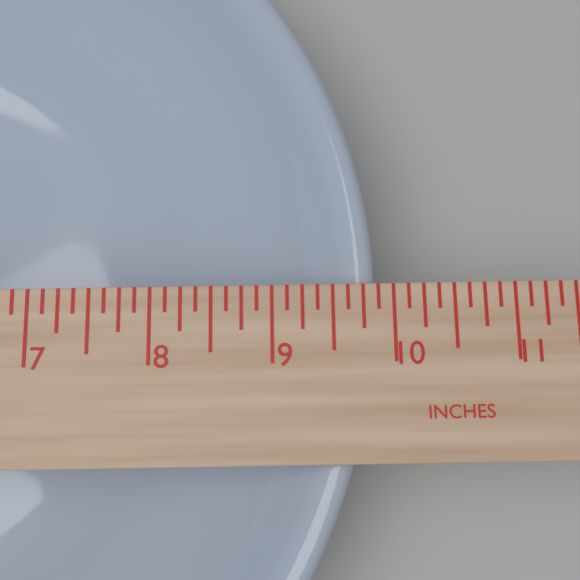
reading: 9.875 in
